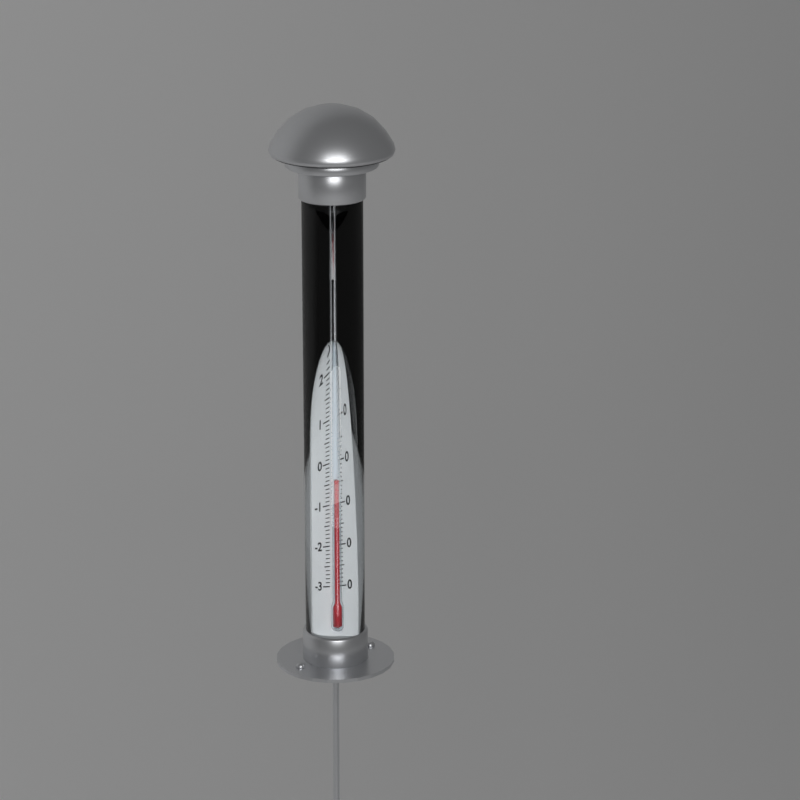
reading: -4 °C
